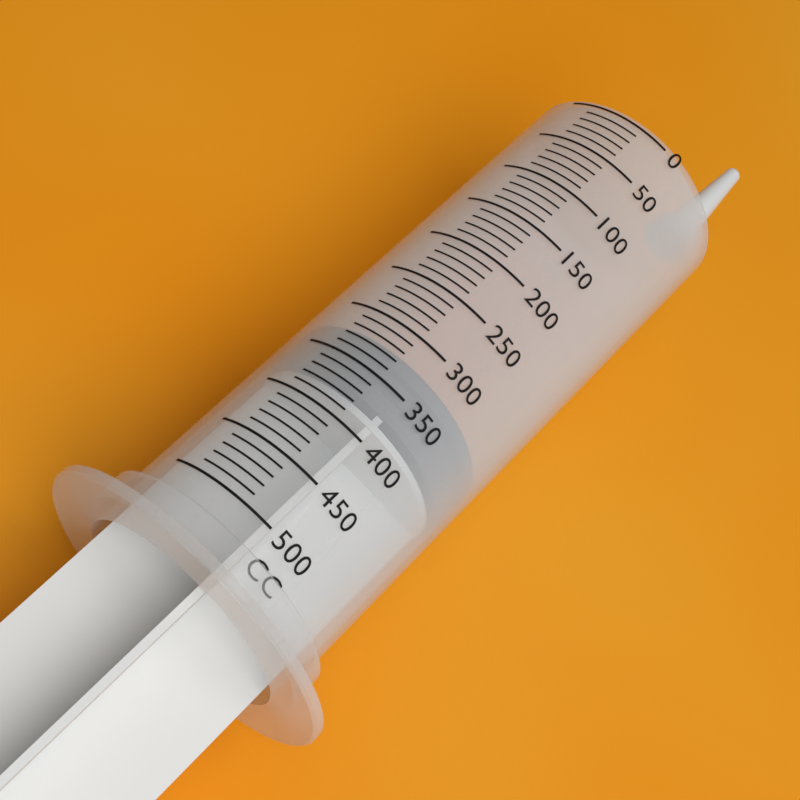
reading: 320 cc
